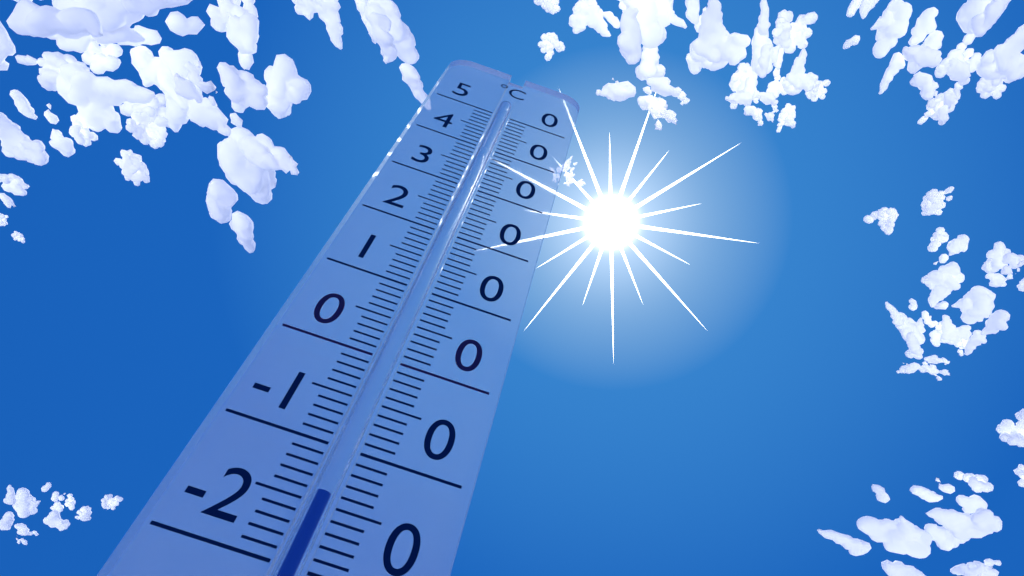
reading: -14 °C
